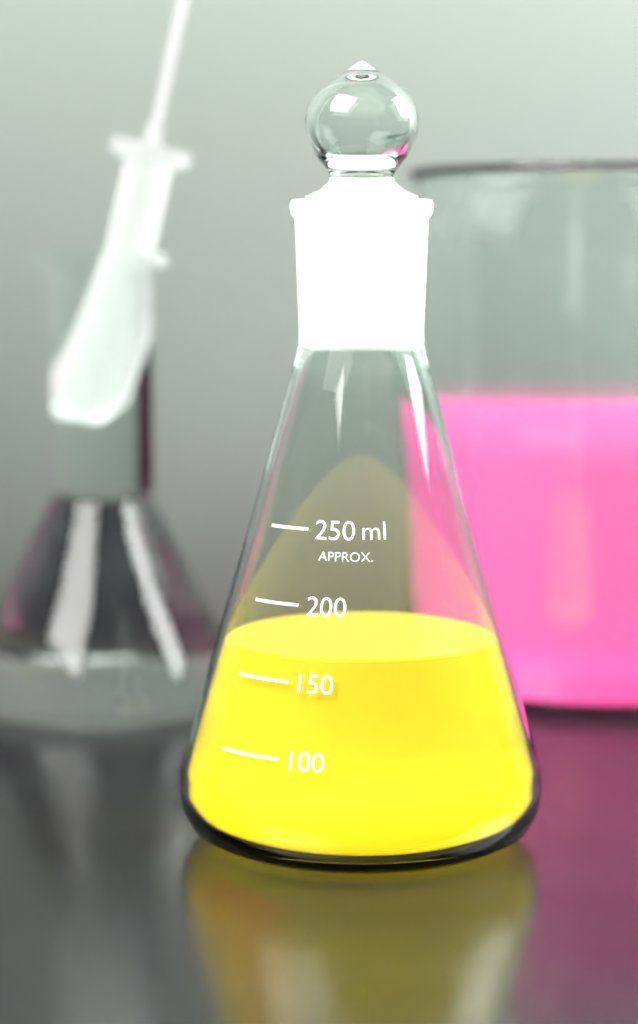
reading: 165 ml
